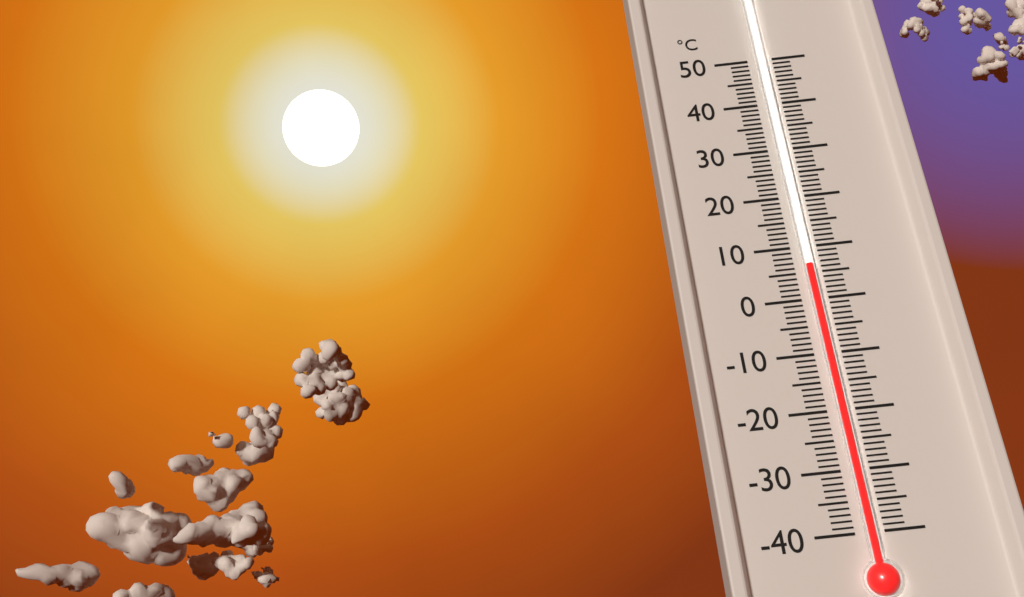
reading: 6 °C
